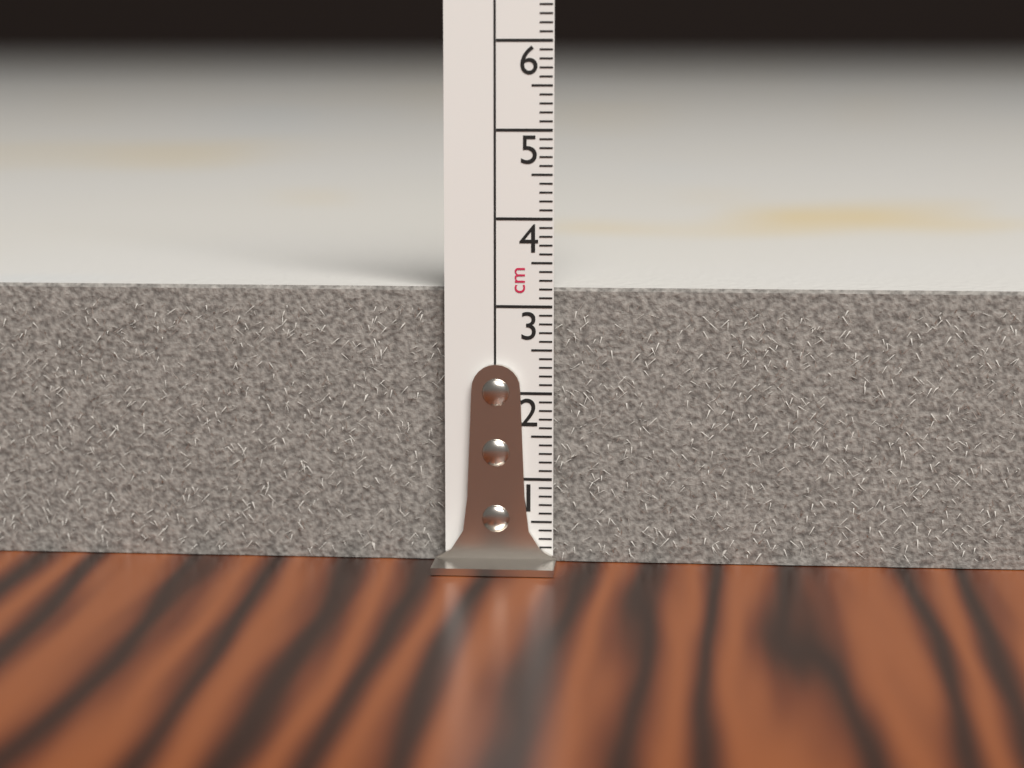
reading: 3.2 cm
